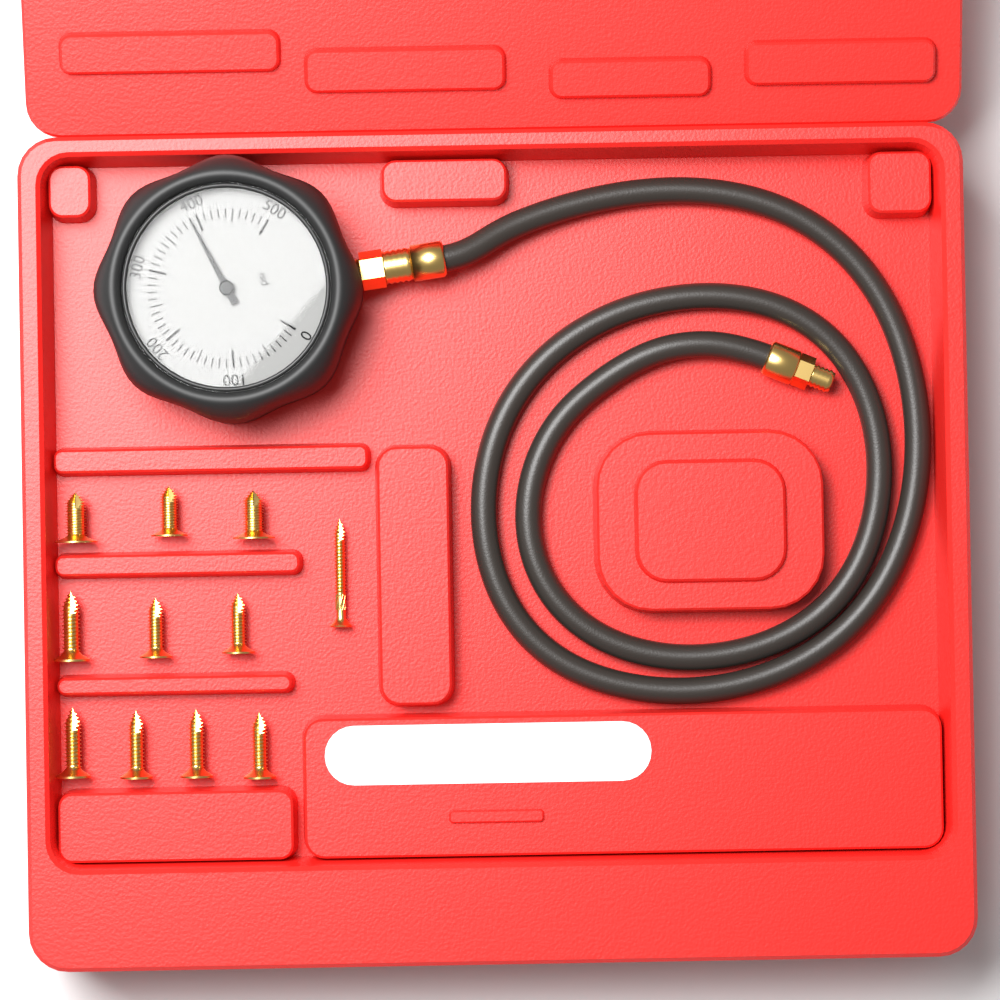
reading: 390 psi
